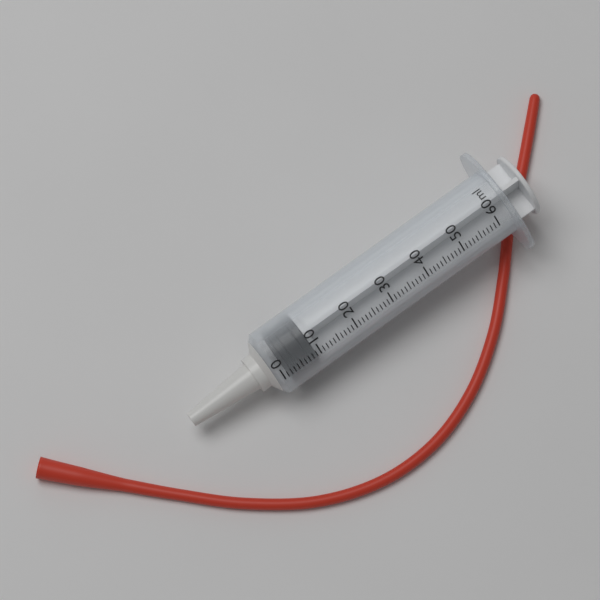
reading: 2 ml
